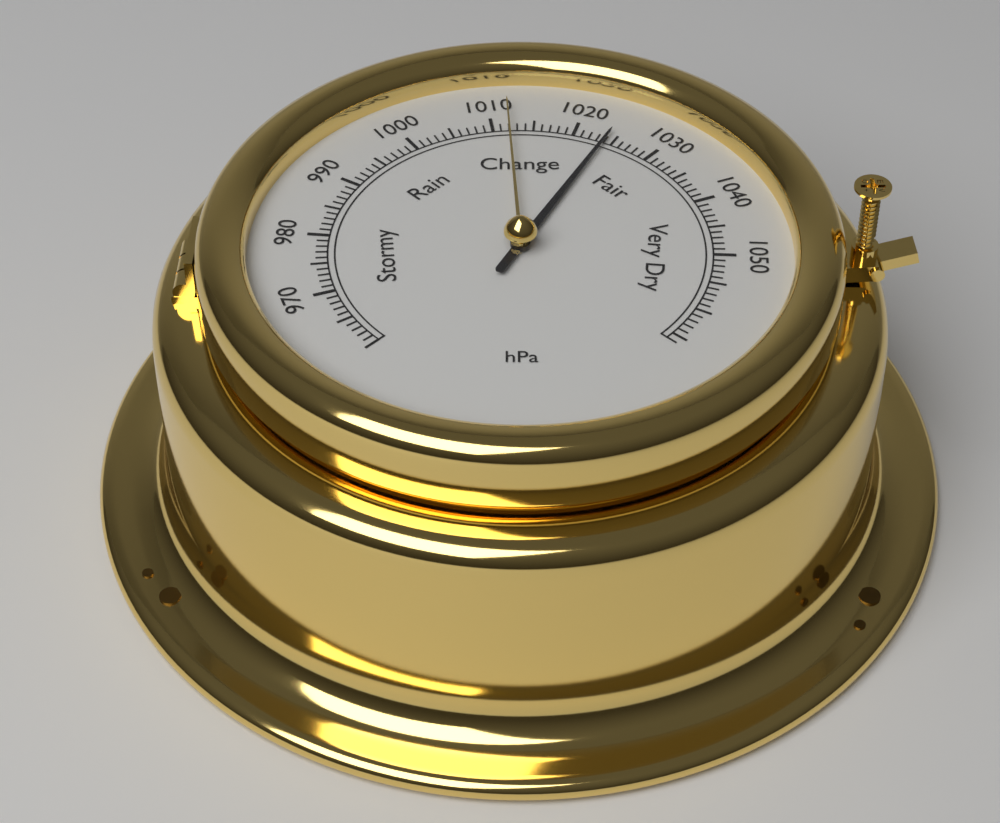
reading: 1024 hPa
